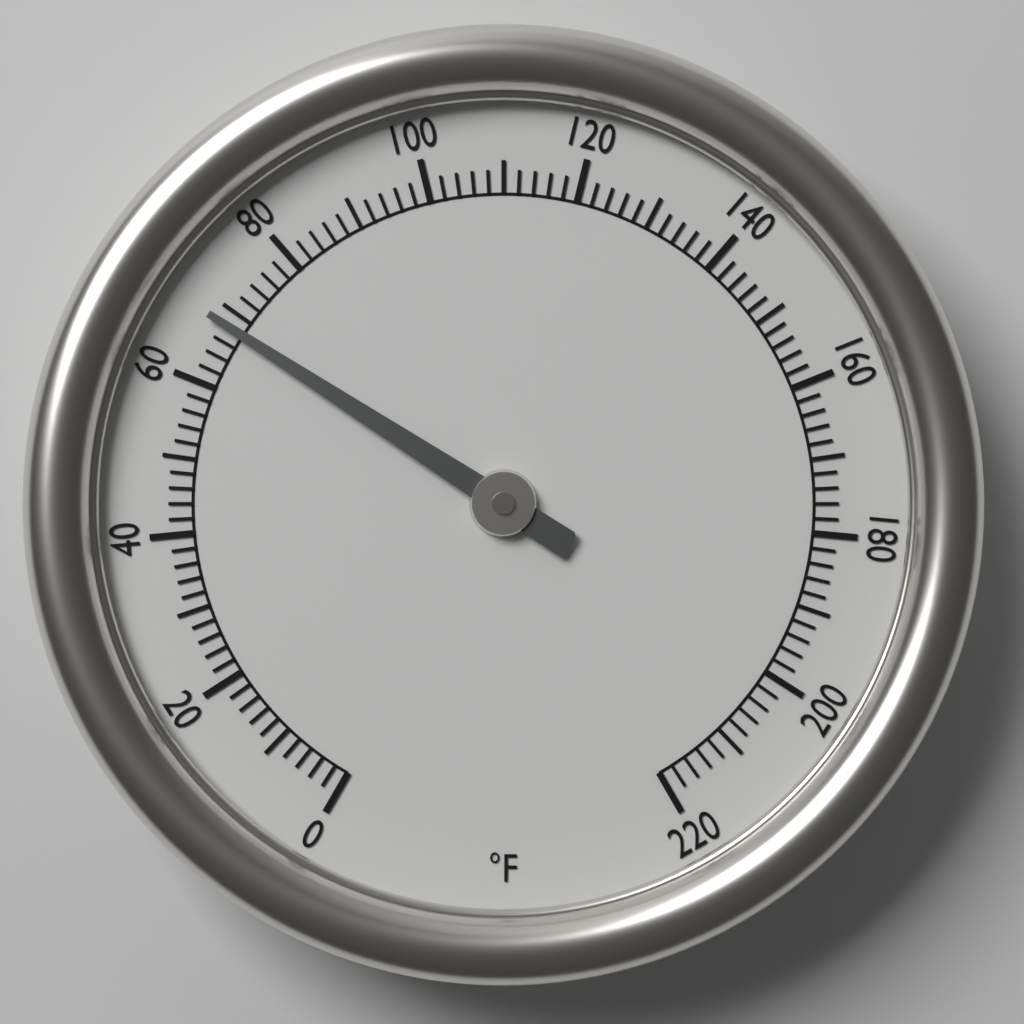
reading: 68 °F
